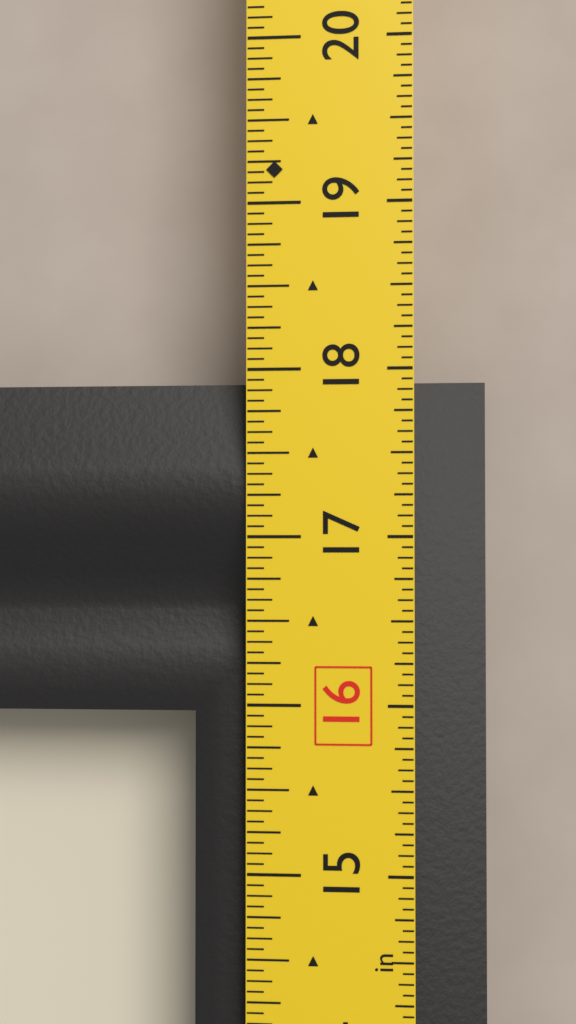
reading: 17.9375 in
